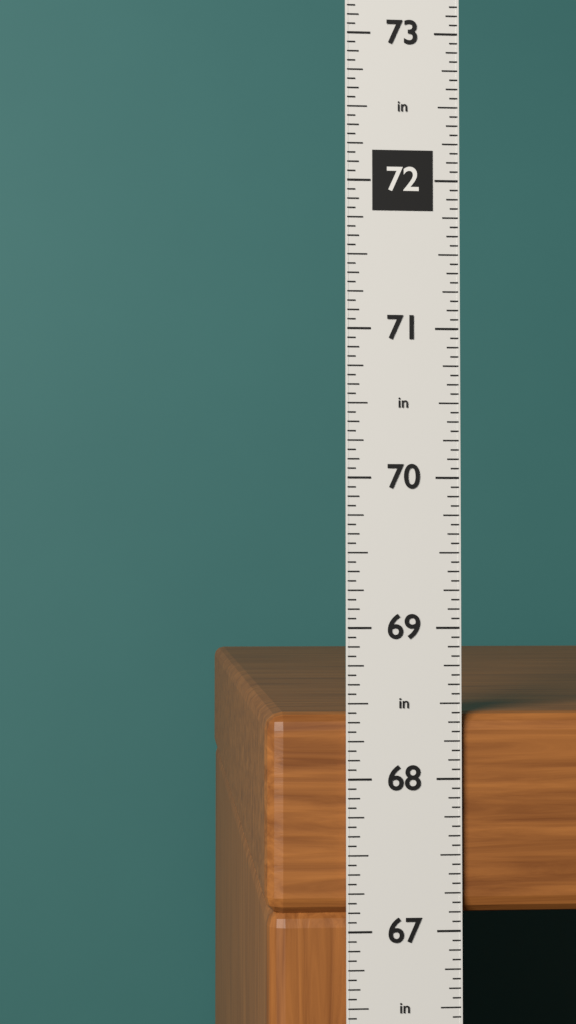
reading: 68.4375 in
